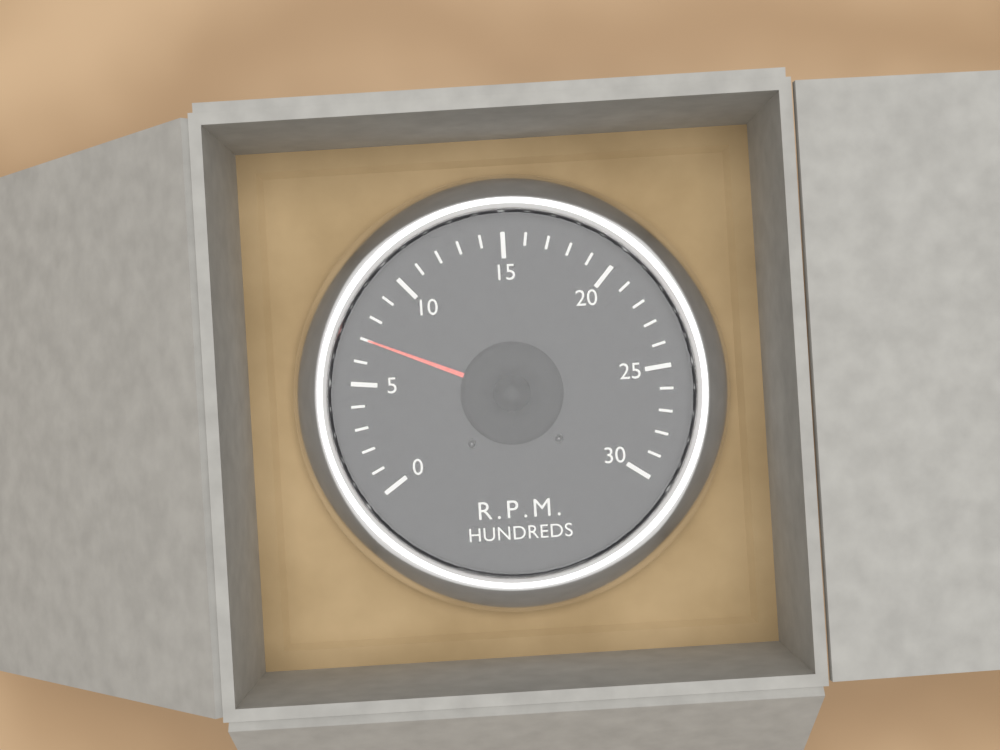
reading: 7 RPM x100
